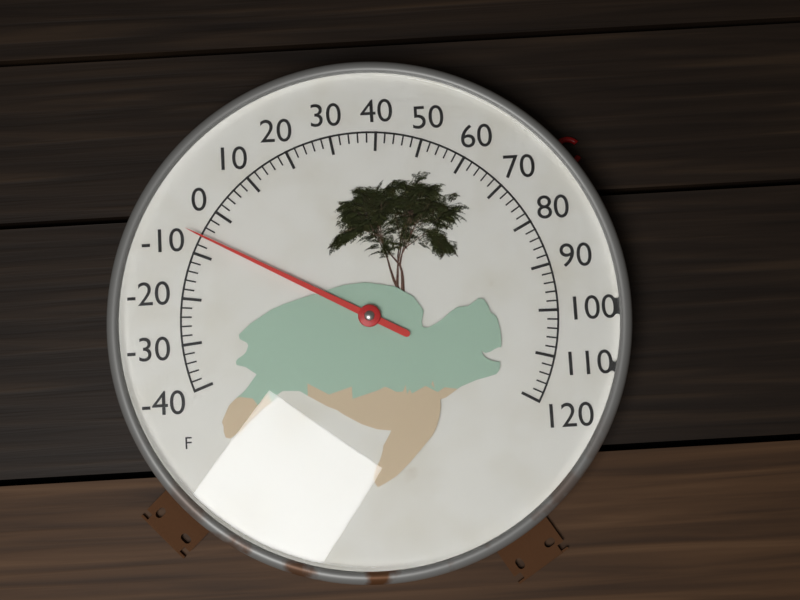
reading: -6 °F
